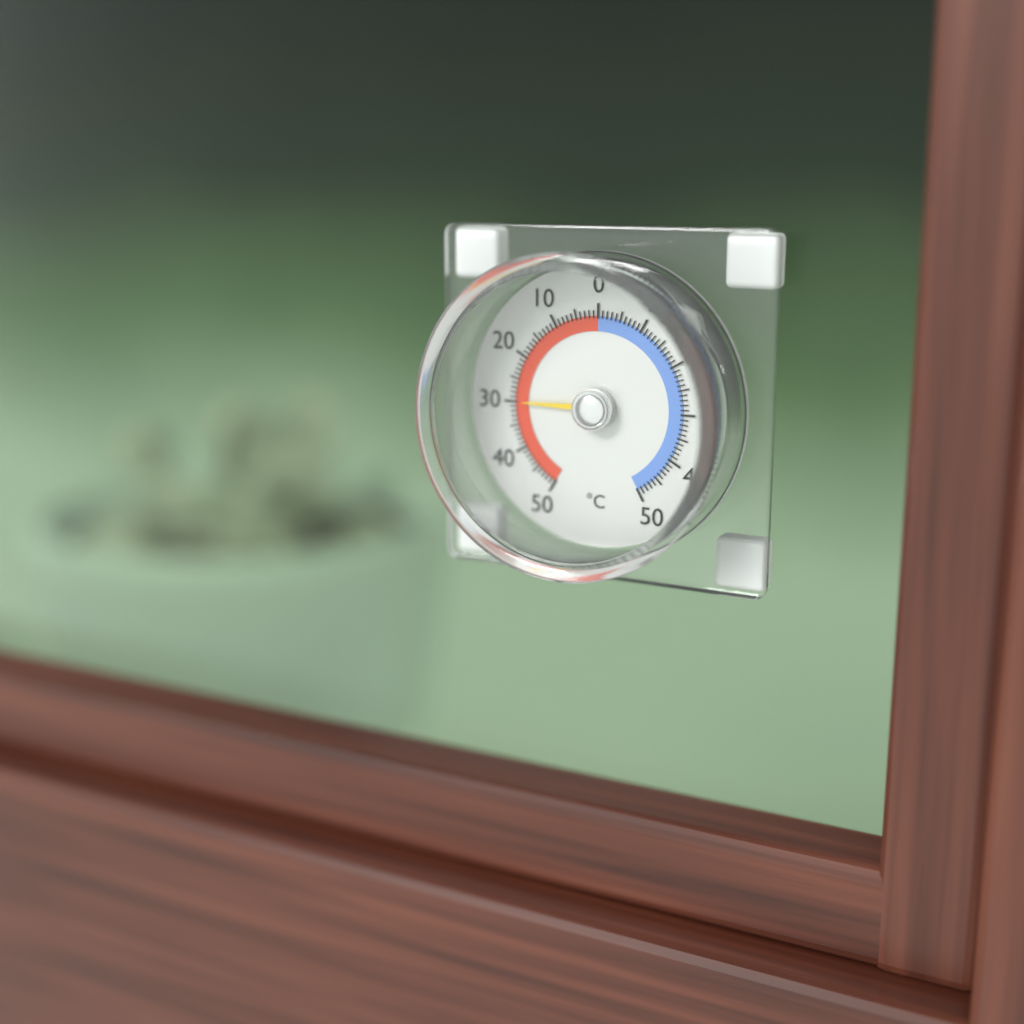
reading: 30 °C
